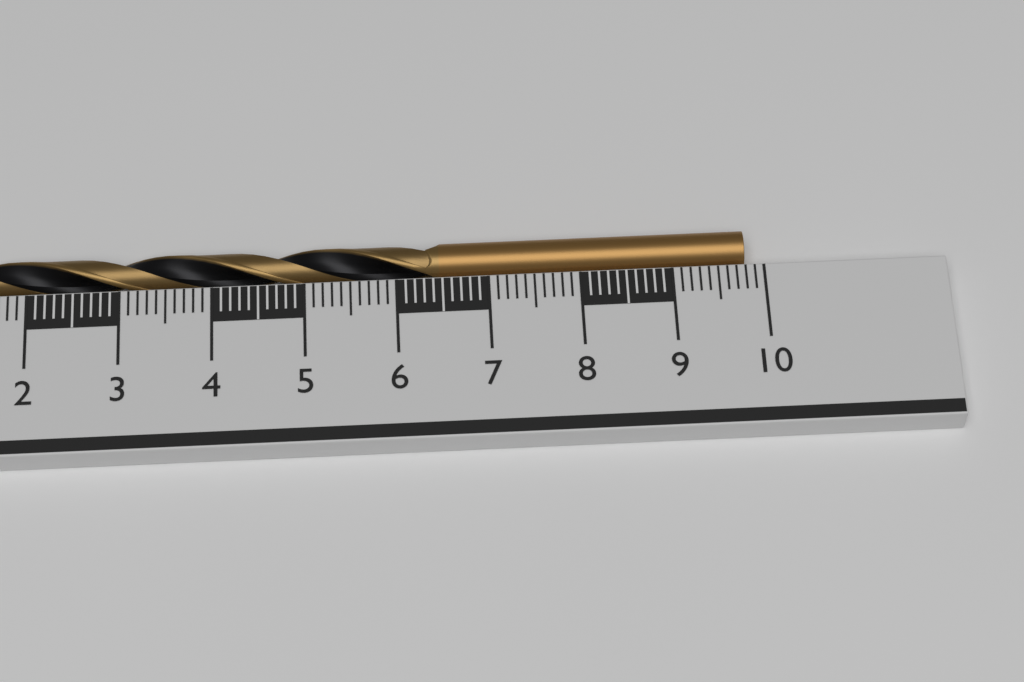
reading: 9.8 cm
